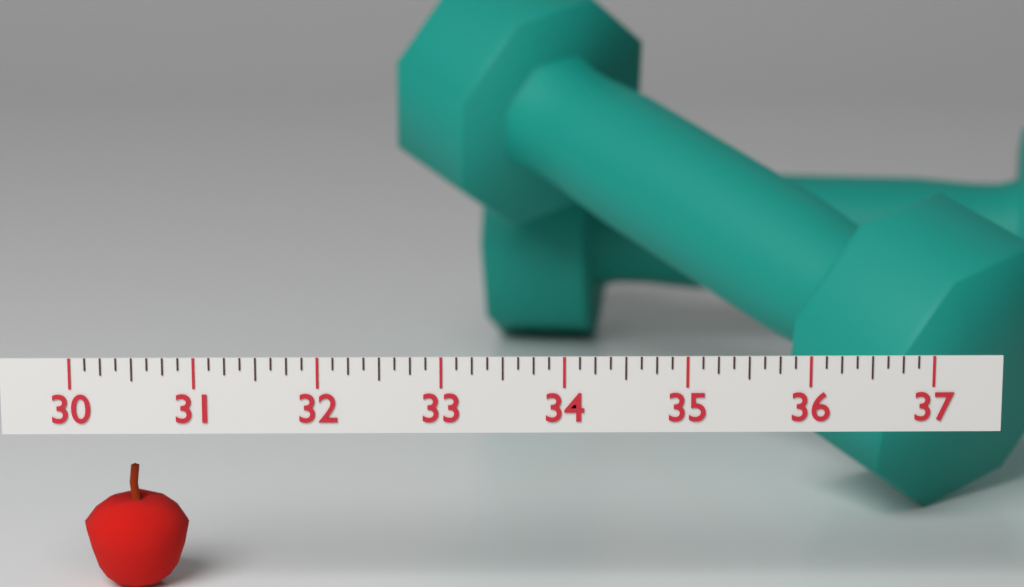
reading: 30.875 (no unit)
